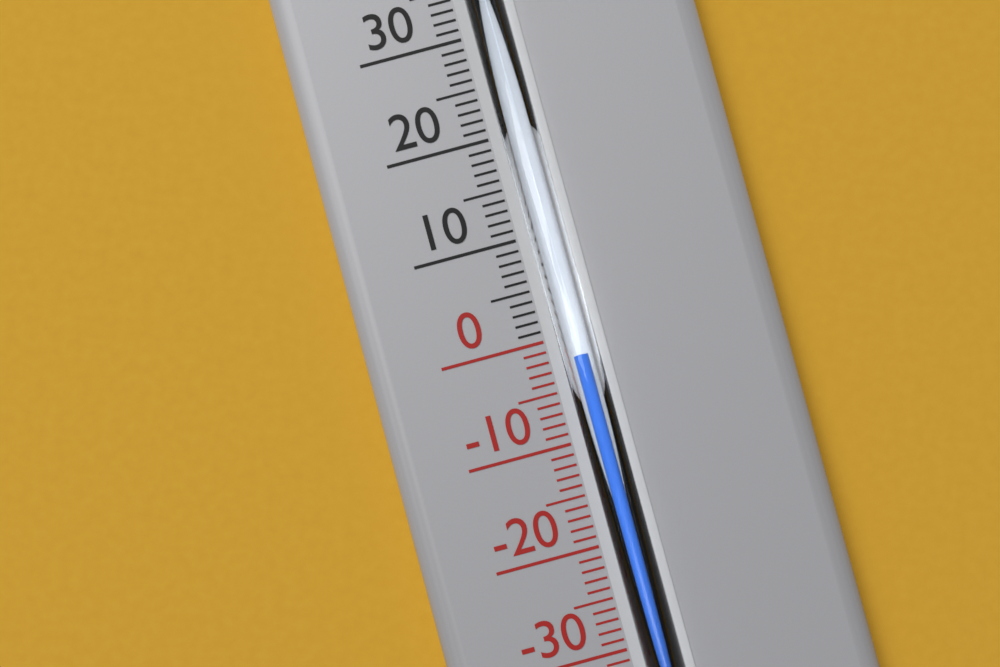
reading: -2 °C
